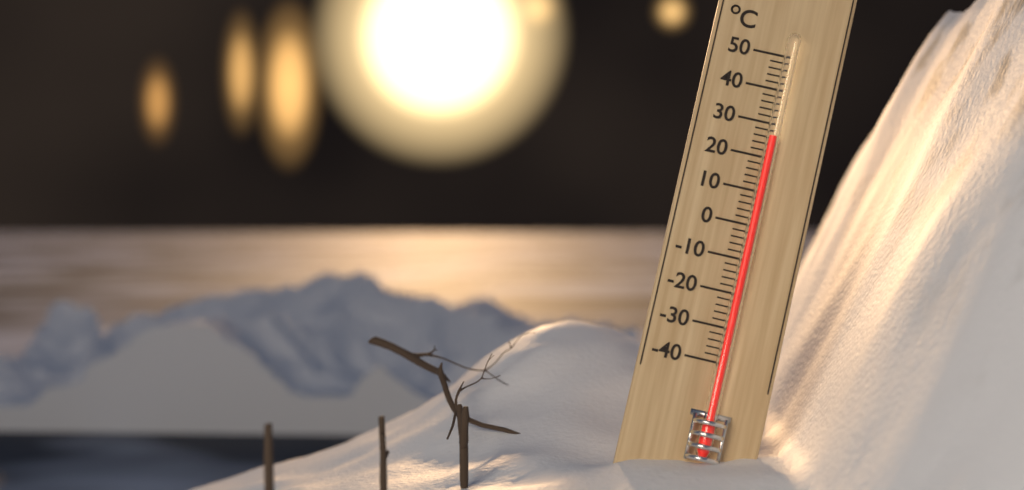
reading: 26 °C
